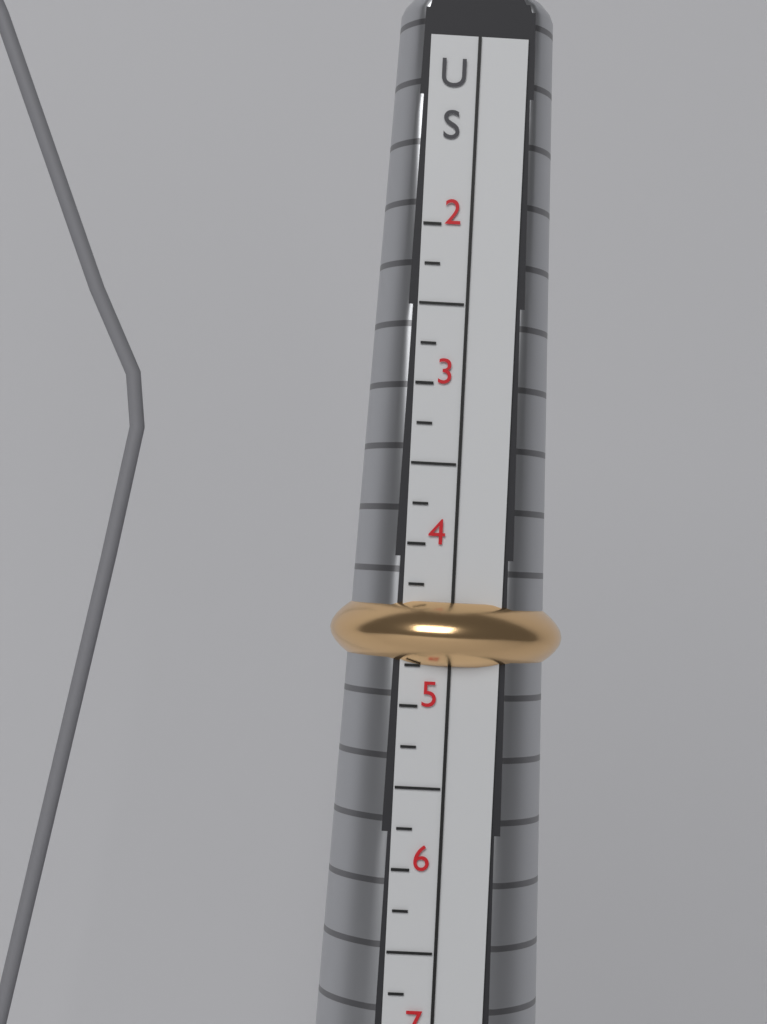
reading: 4.75 US
